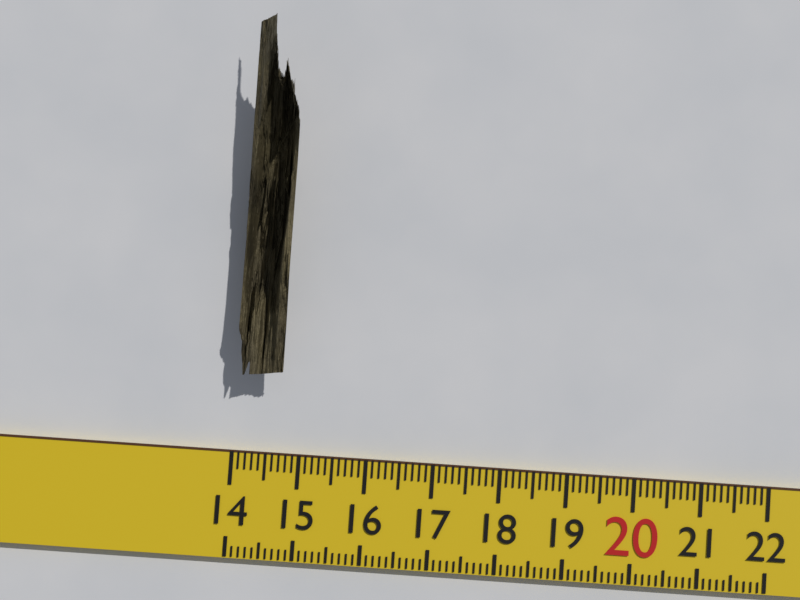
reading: 14.7 (no unit)
